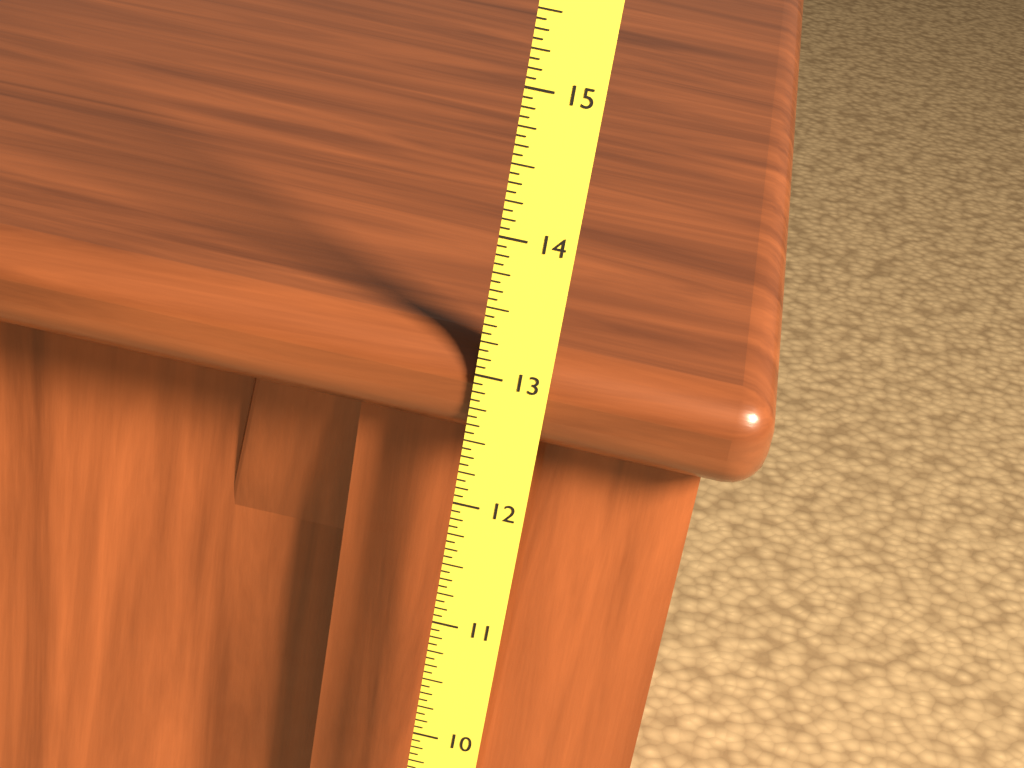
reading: 13.1875 (no unit)
